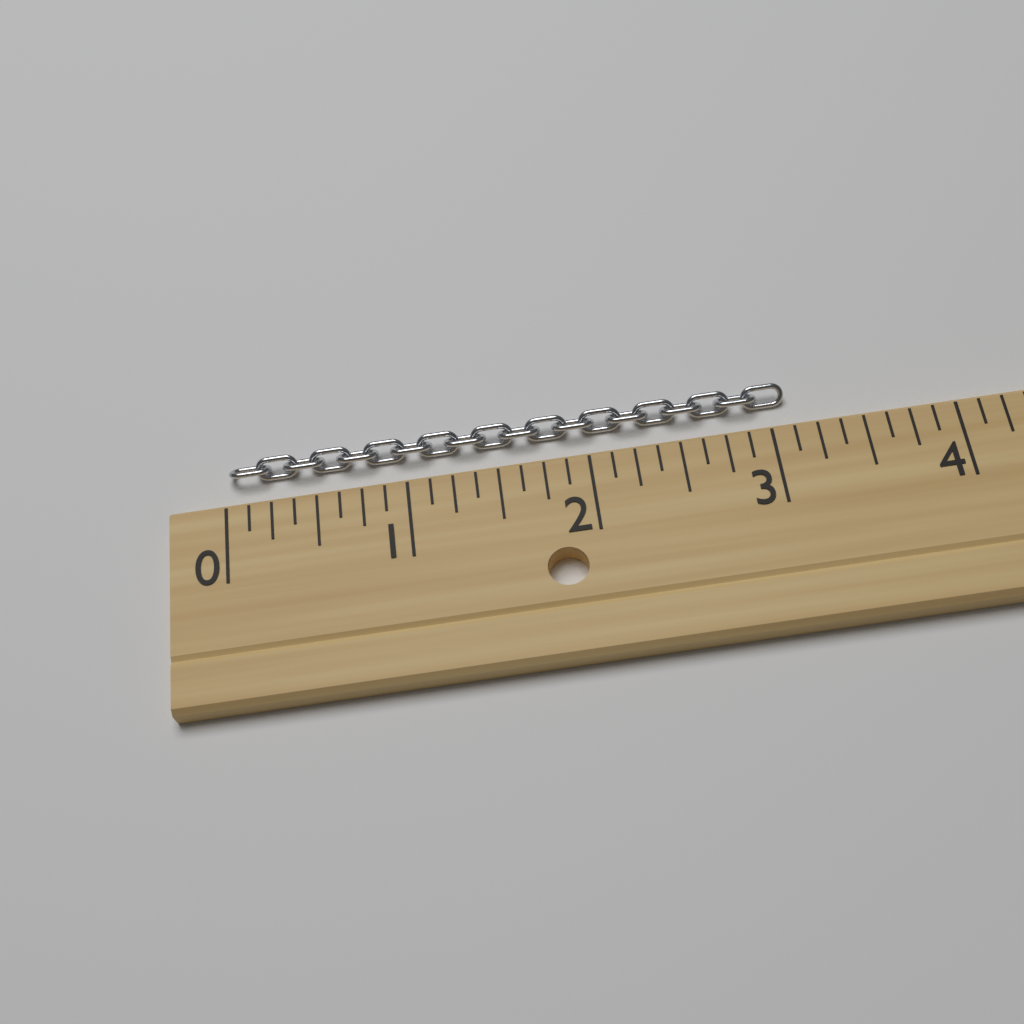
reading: 3.125 (no unit)
